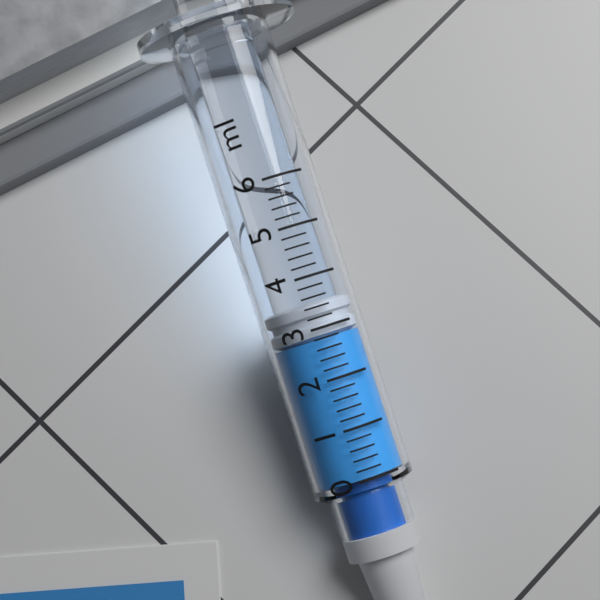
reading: 2.8 ml
